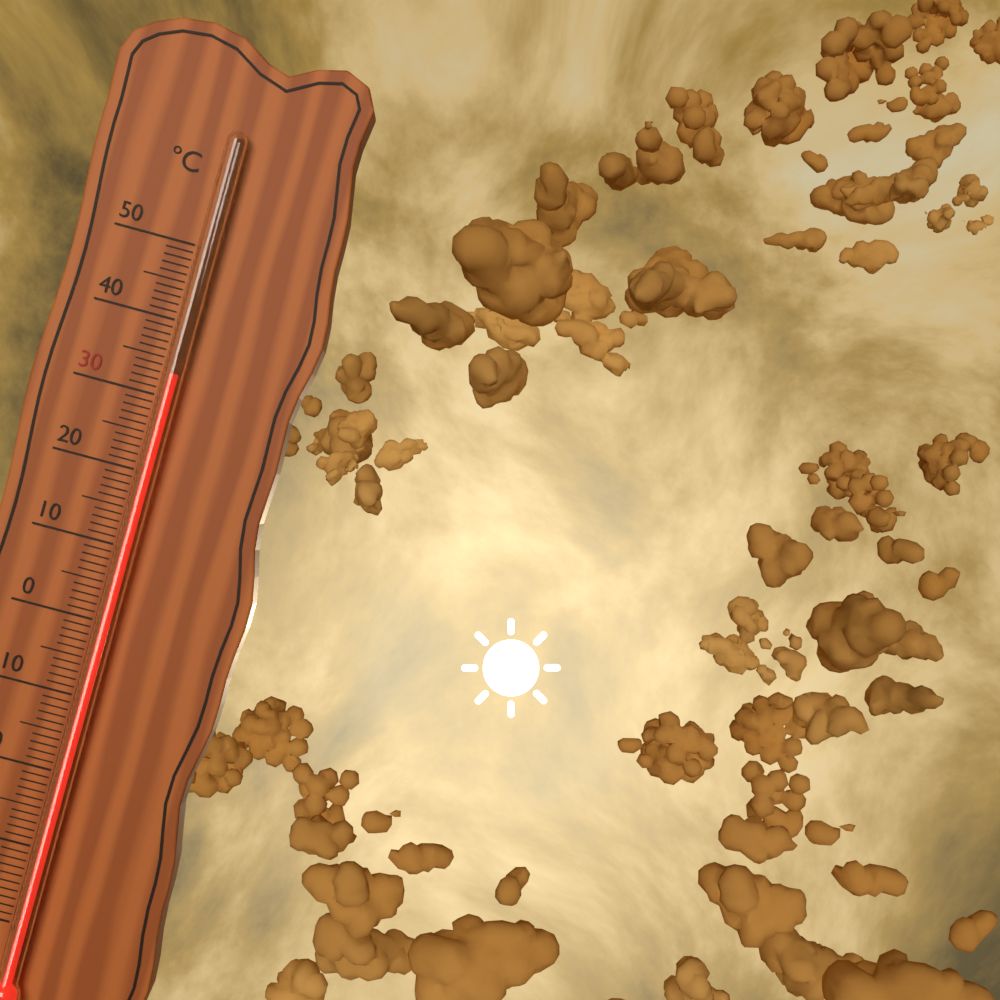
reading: 33 °C
